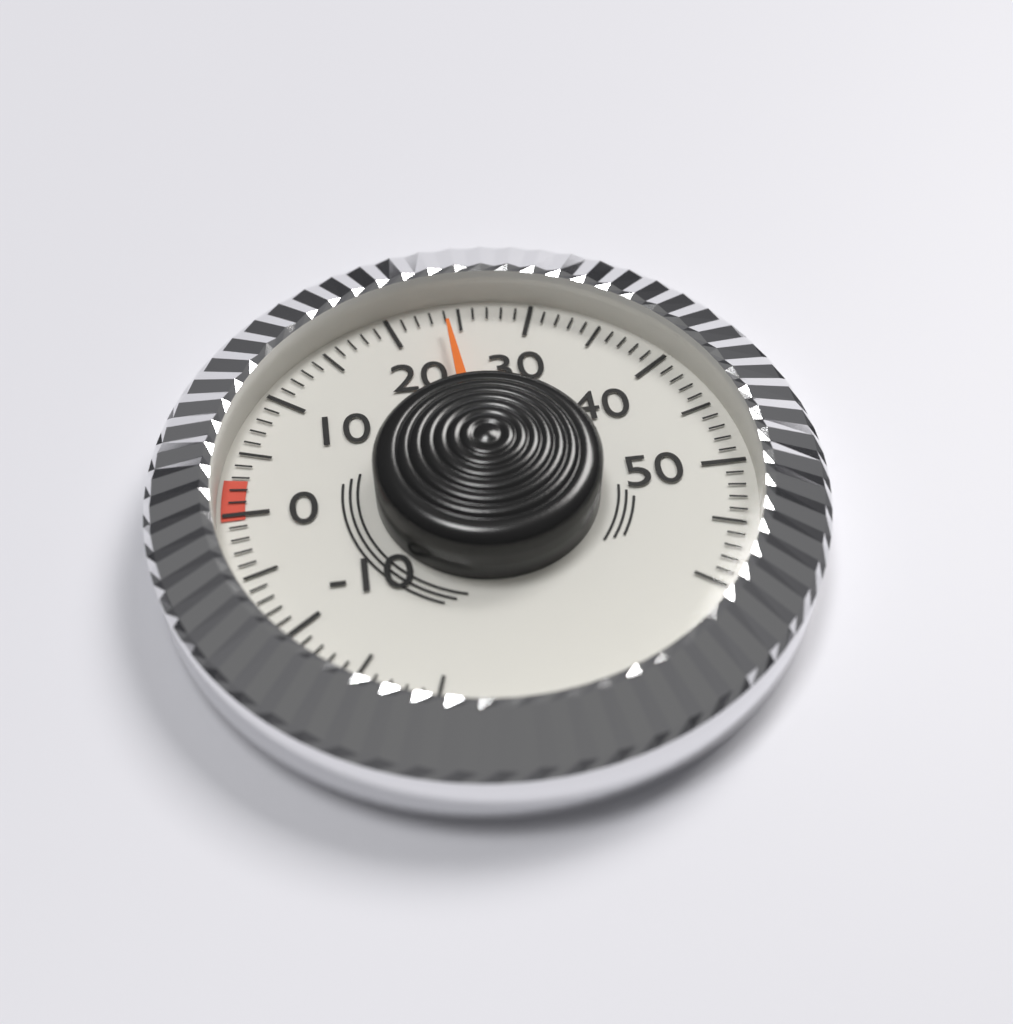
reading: 24 (no unit)
